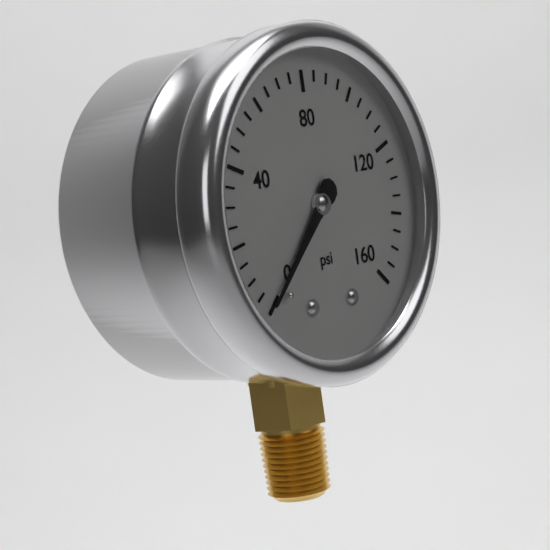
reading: 0 psi
